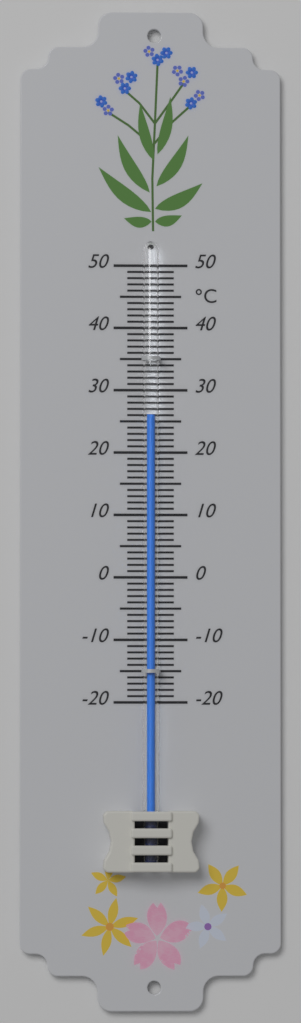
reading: 26 °C
